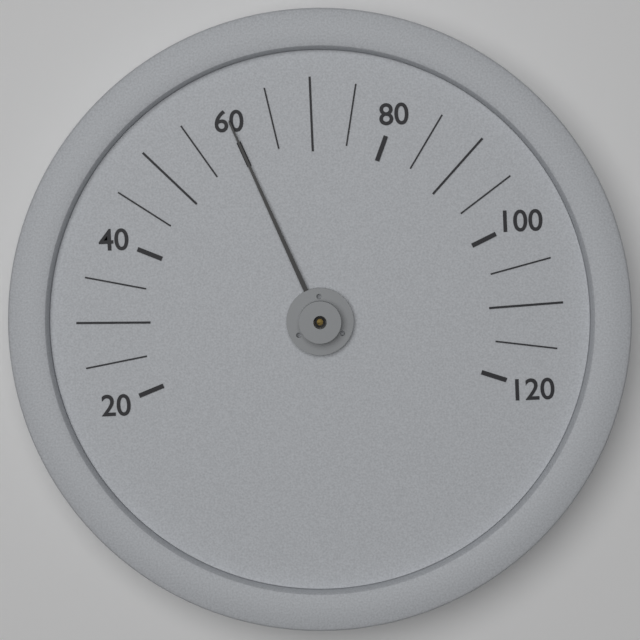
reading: 60 (no unit)
